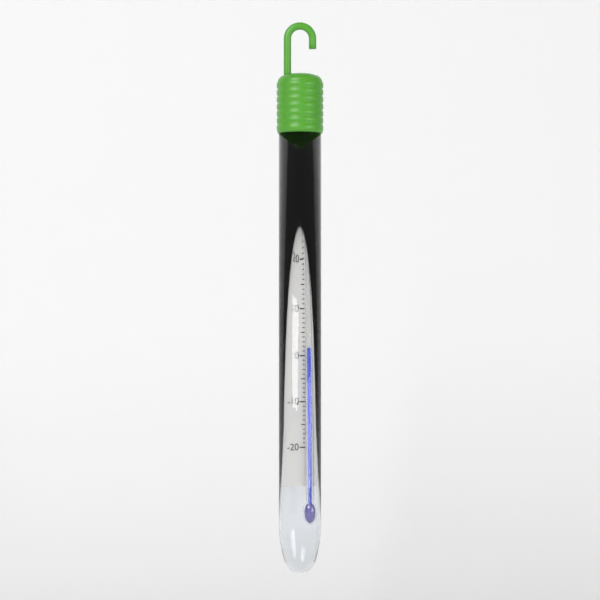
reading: 2 °C
